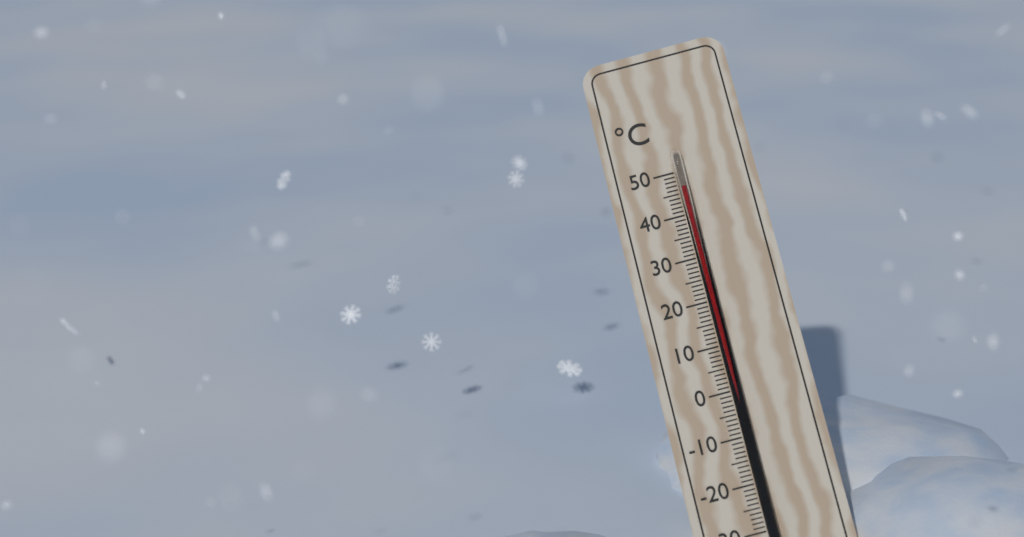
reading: 46 °C
